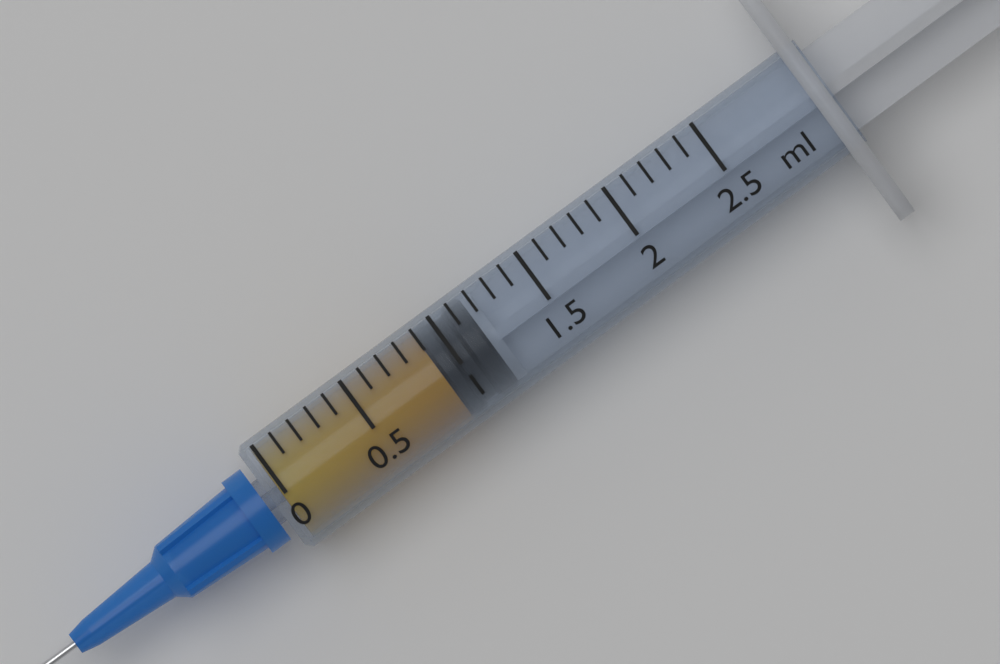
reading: 0.9 ml
